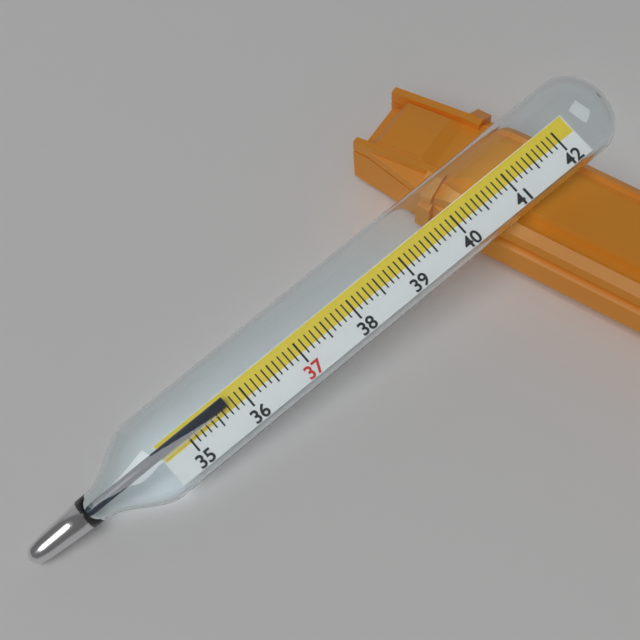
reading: 35.7 (no unit)
